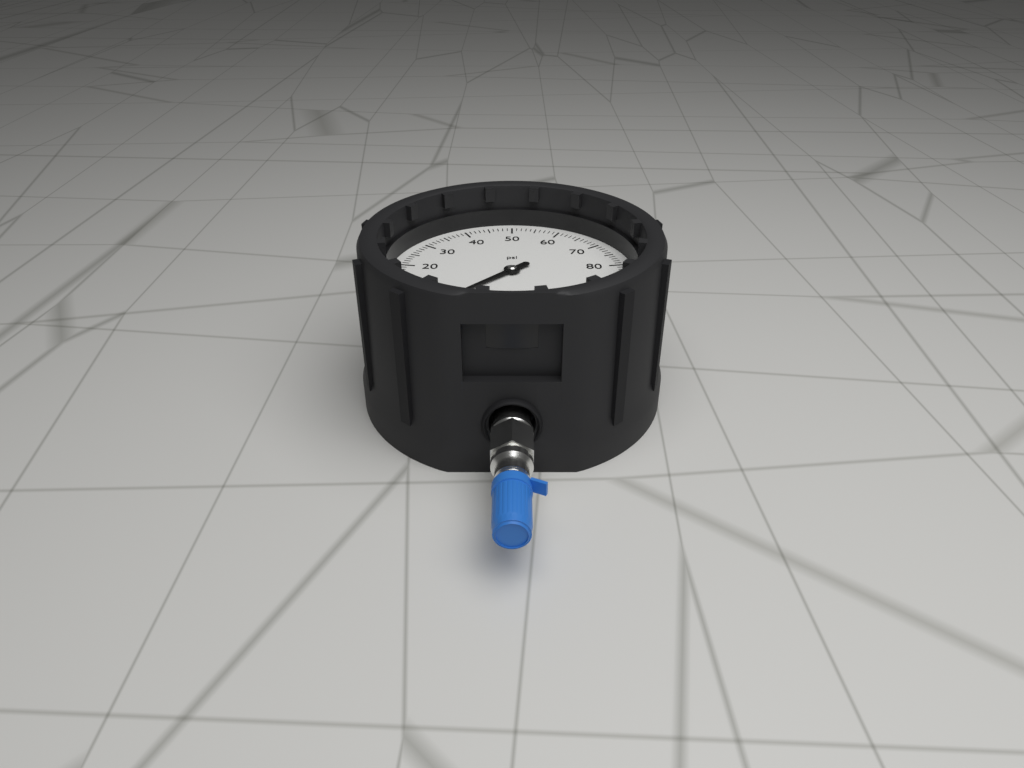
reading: 0 psi
